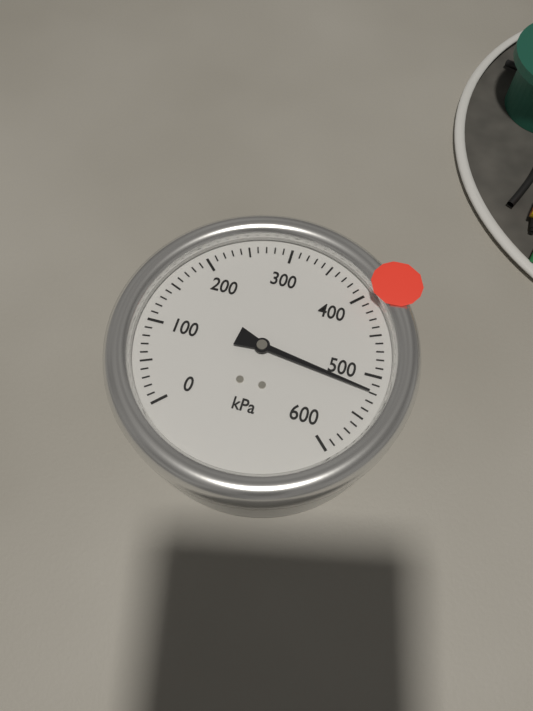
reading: 520 kPa
